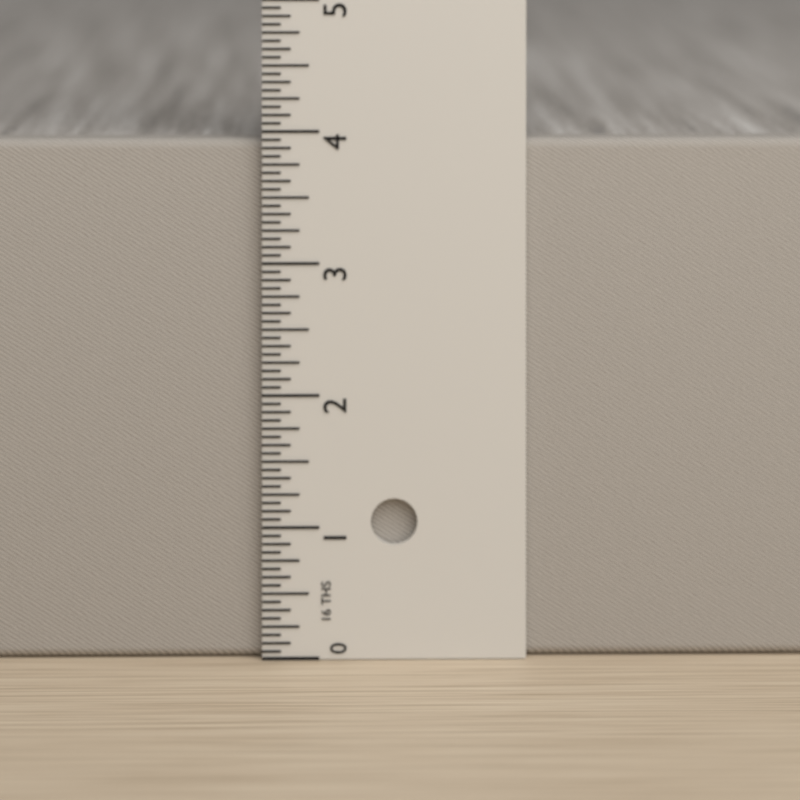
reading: 3.9375 in
